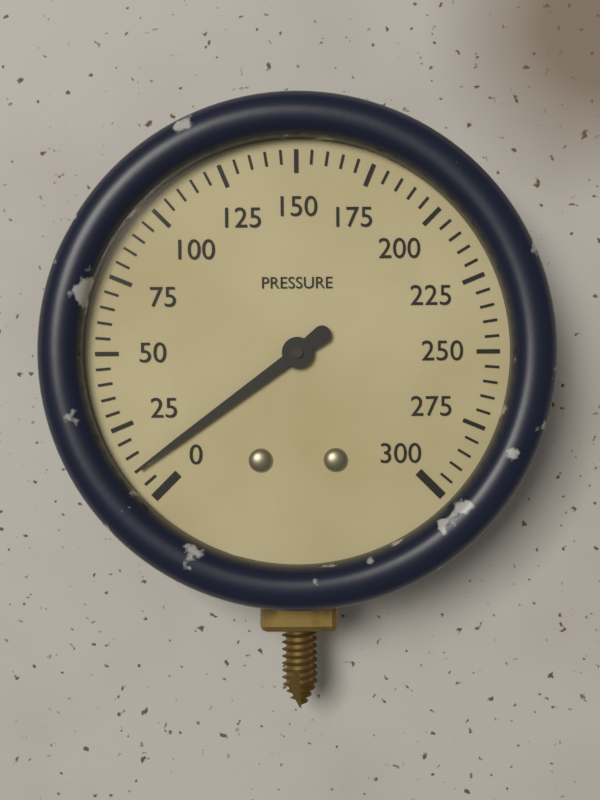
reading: 10 (no unit)
